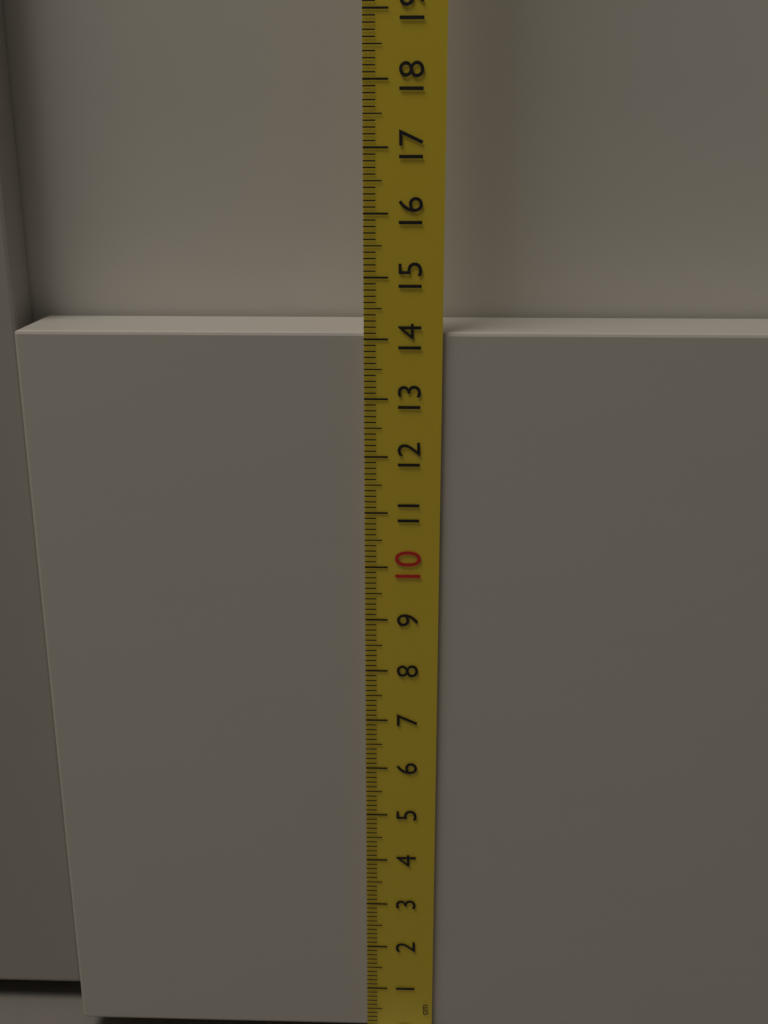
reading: 14.1 cm
